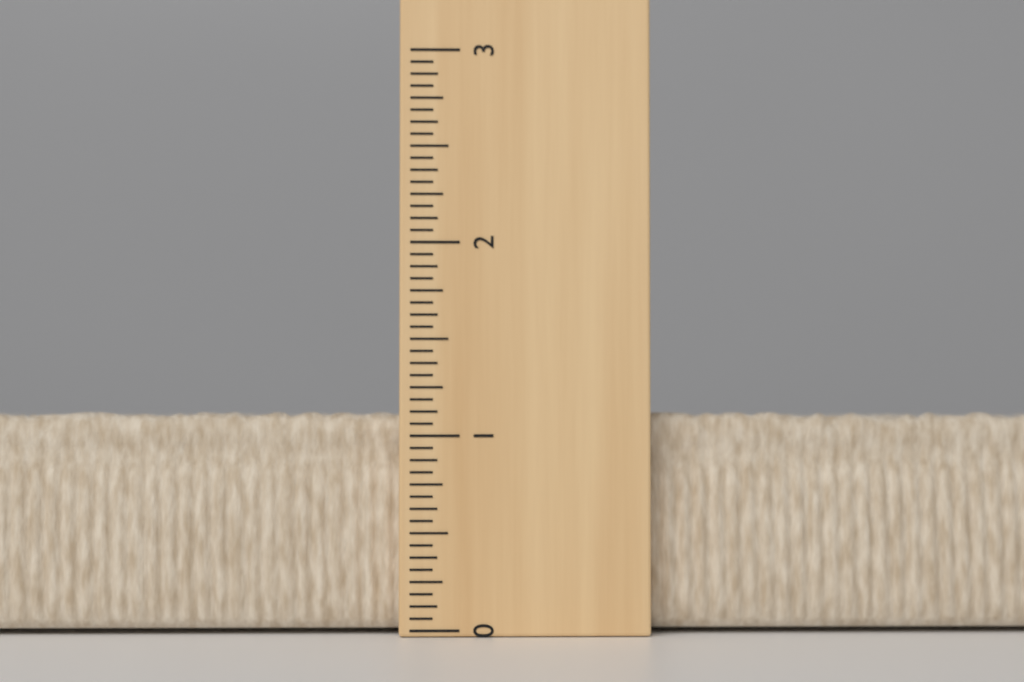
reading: 1.1250 (no unit)
